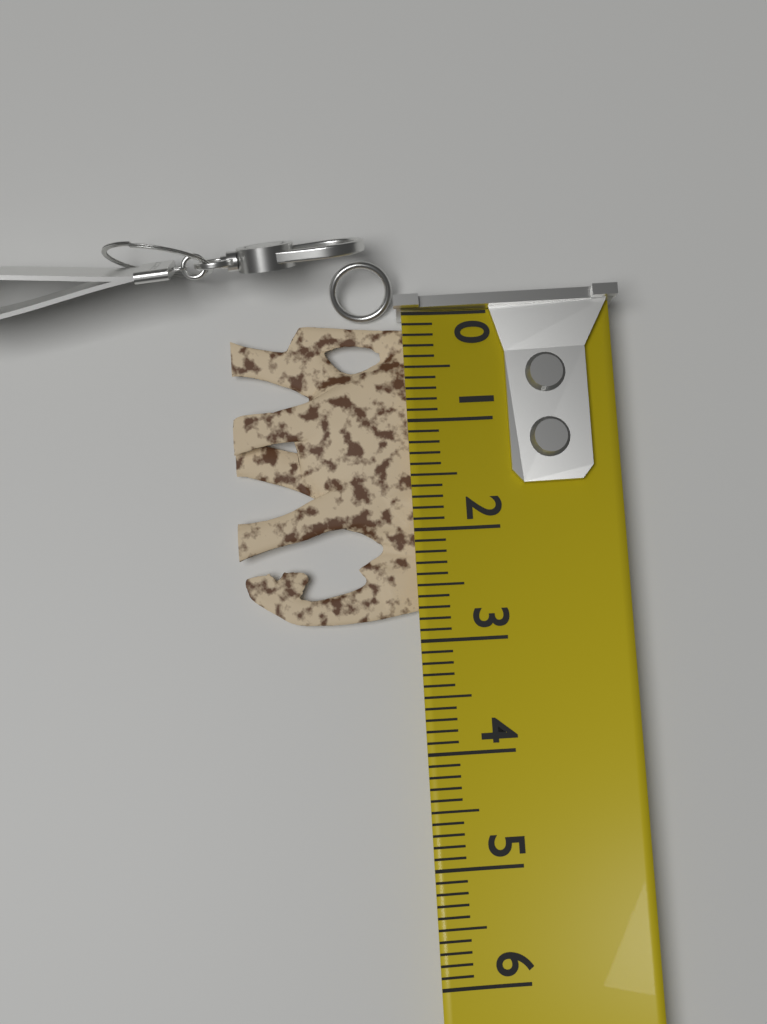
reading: 2.8 (no unit)
